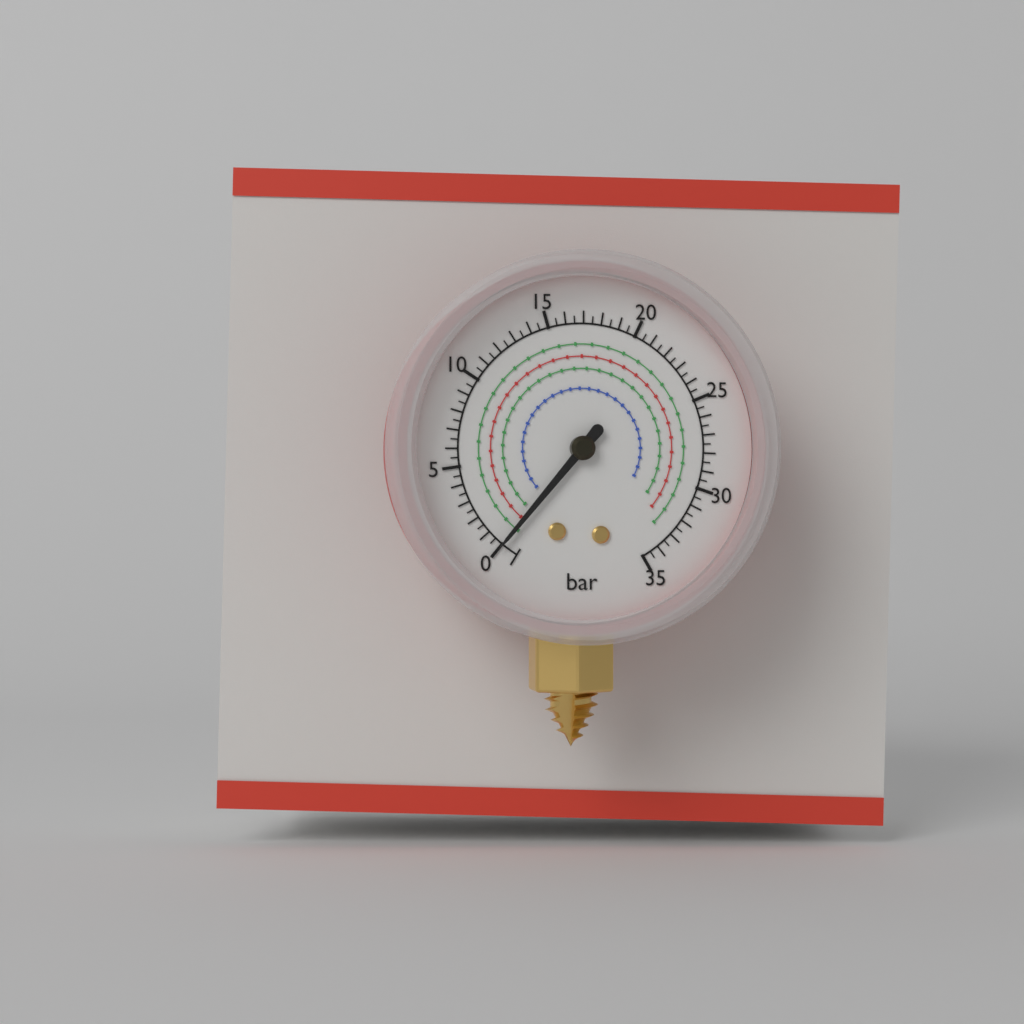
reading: 0.0 bar
